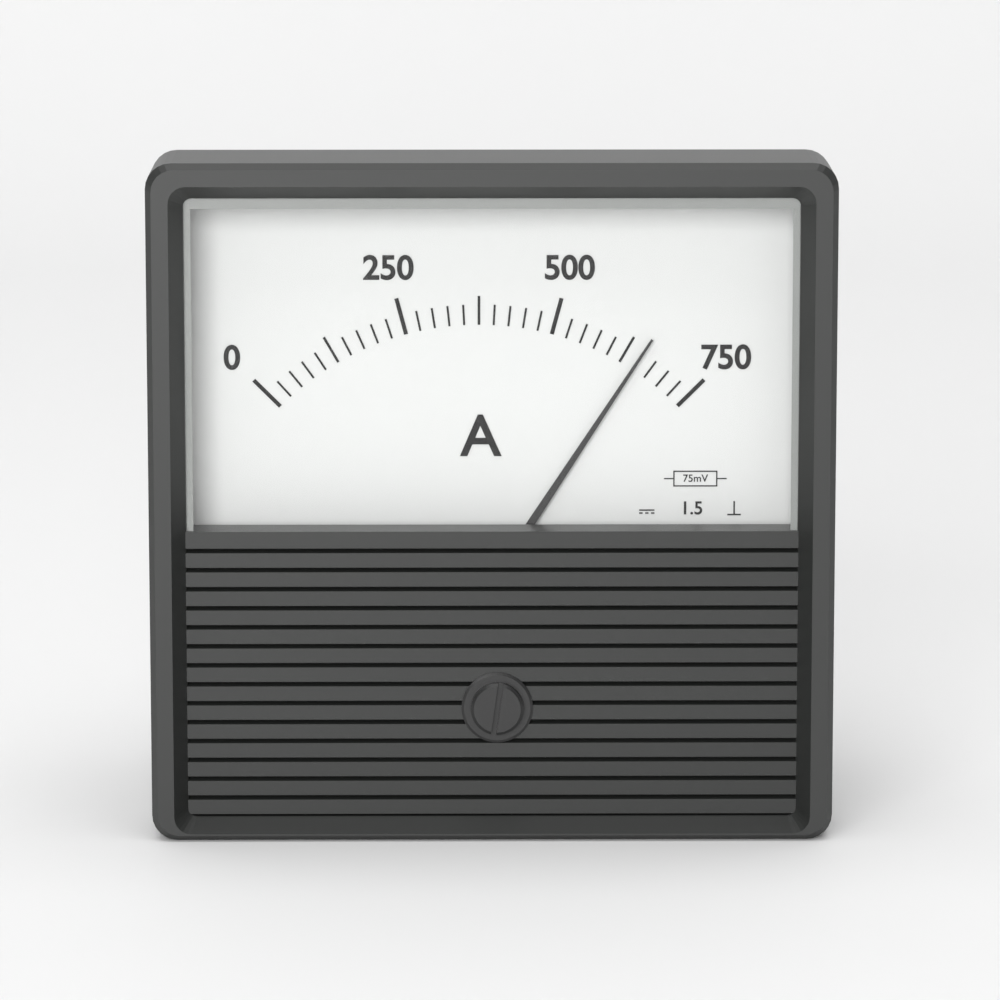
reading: 650 A
